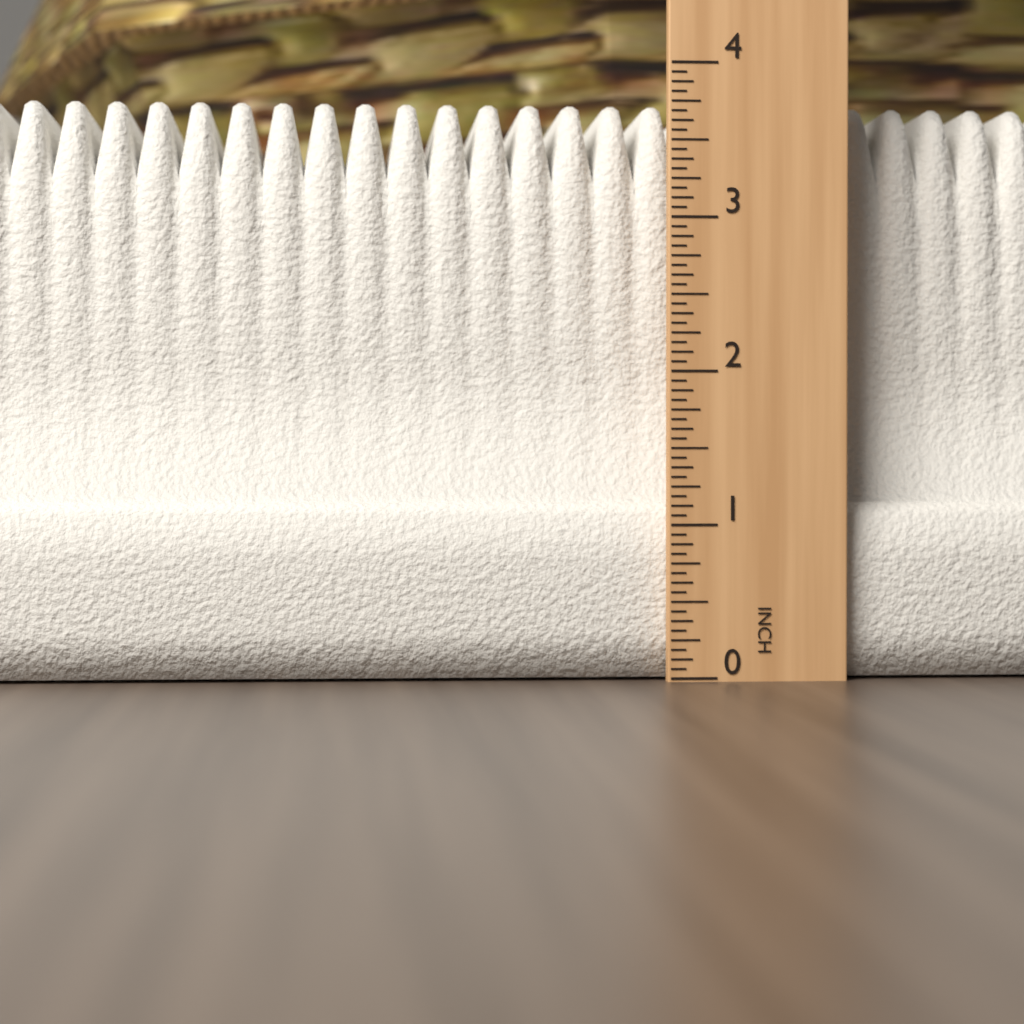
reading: 3.8125 in
